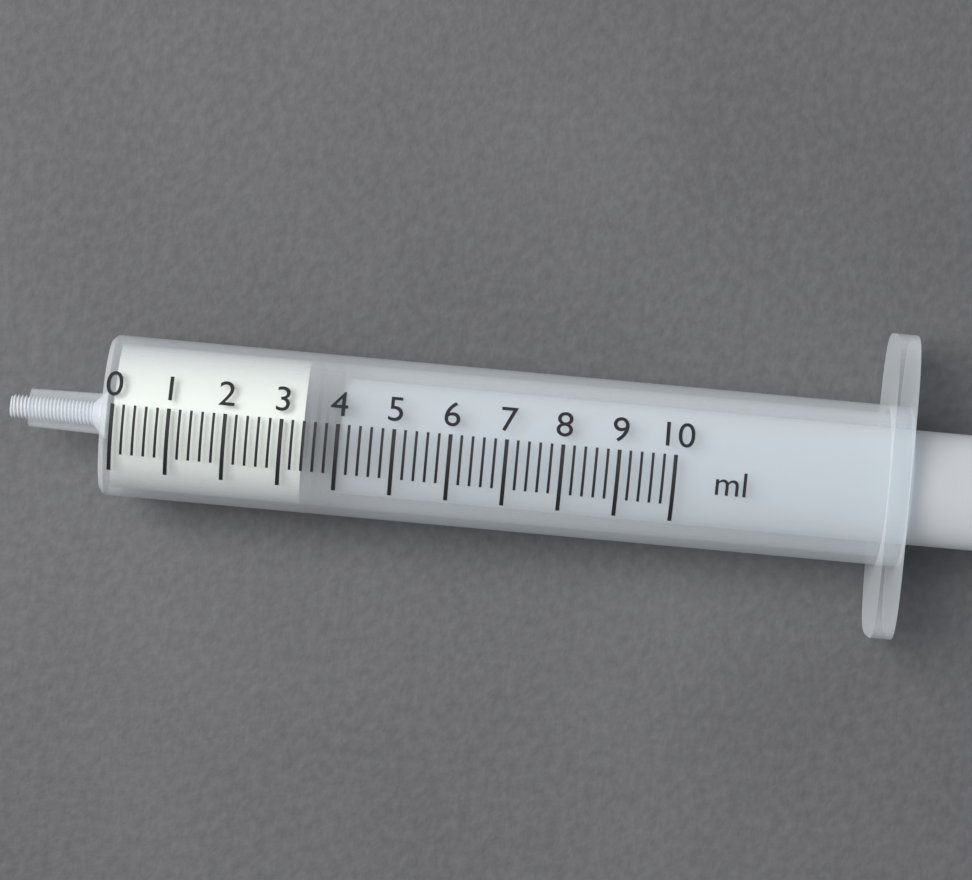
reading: 3.4 ml
